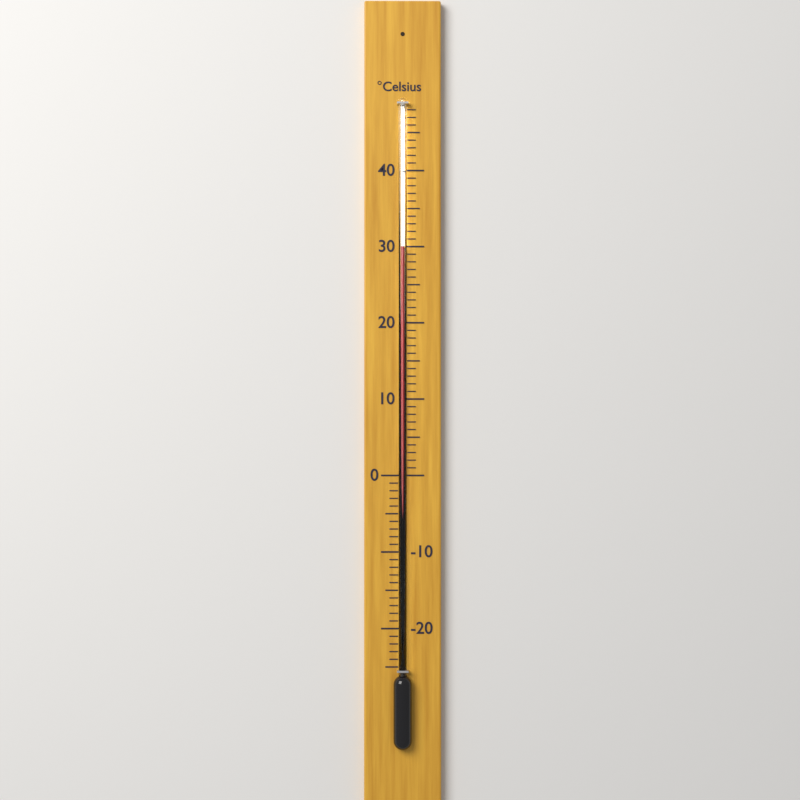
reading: 30 °C
